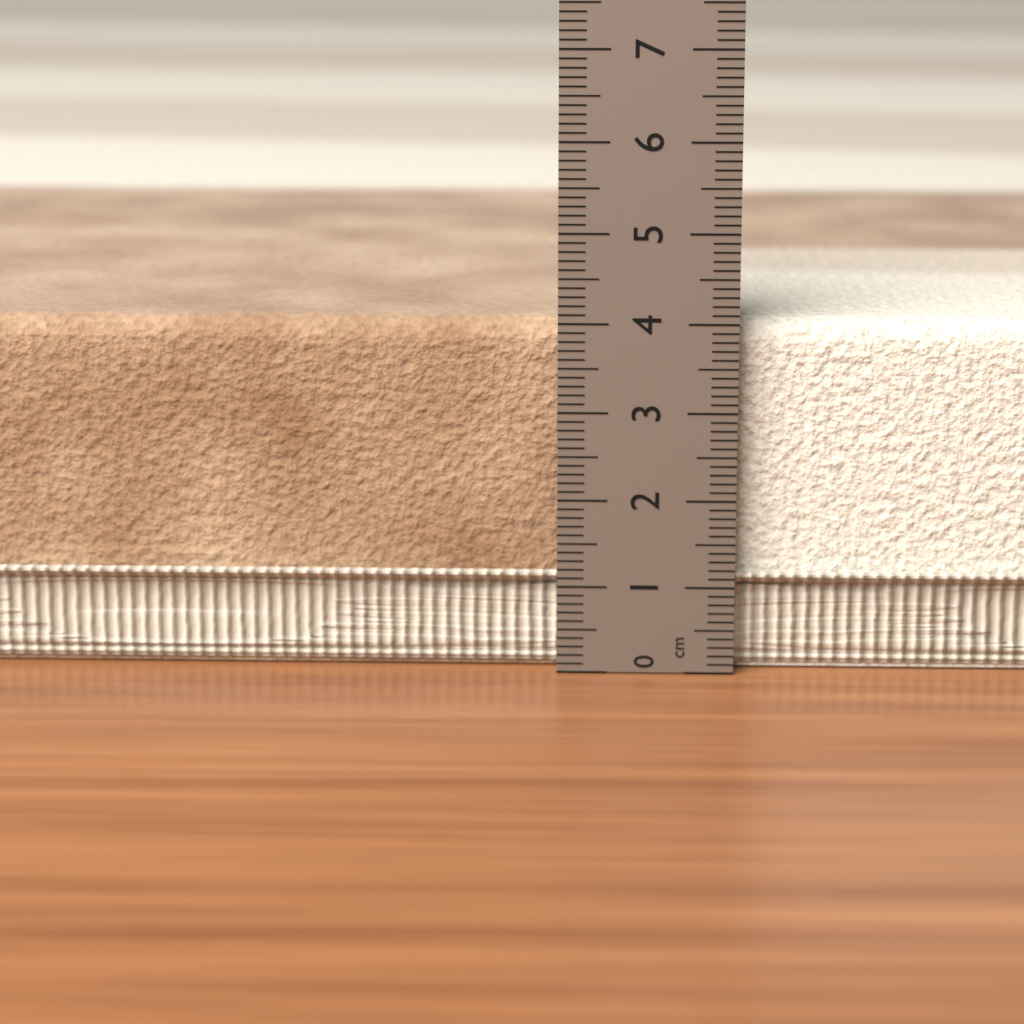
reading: 4.0 cm
